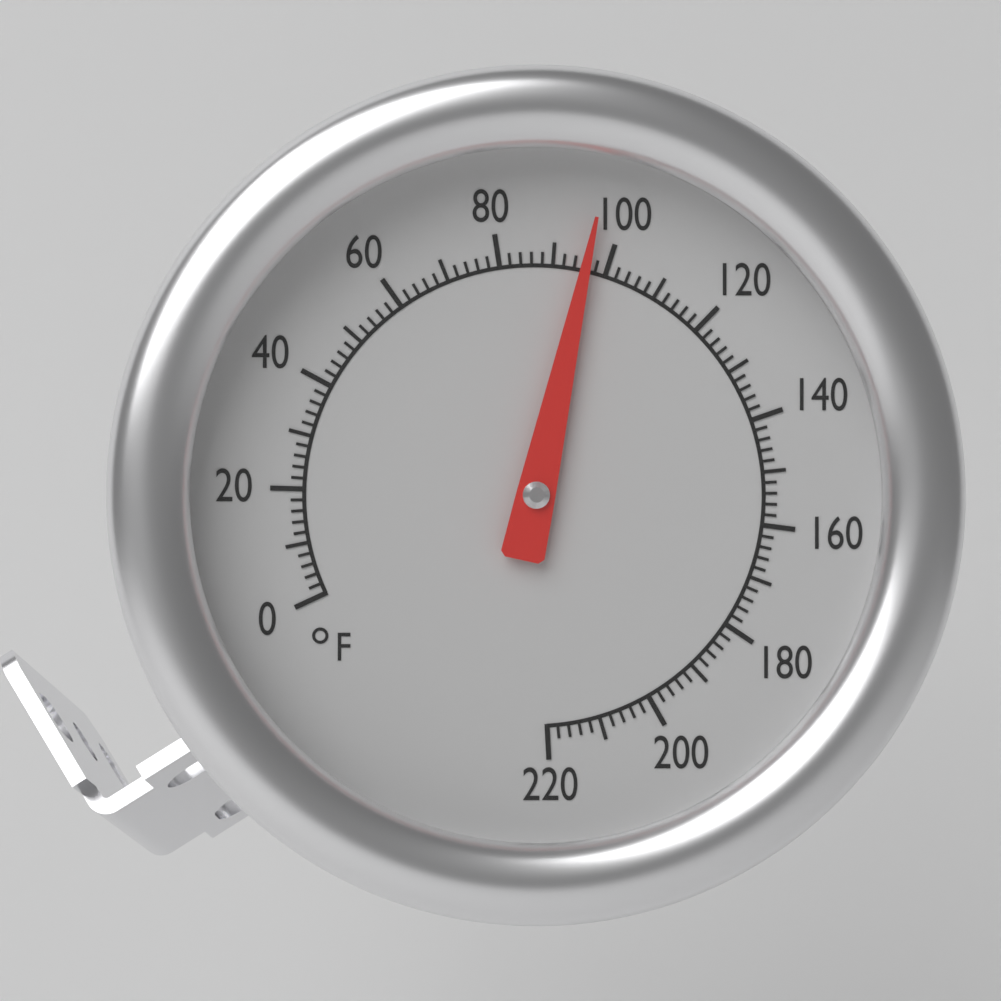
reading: 96 °F
